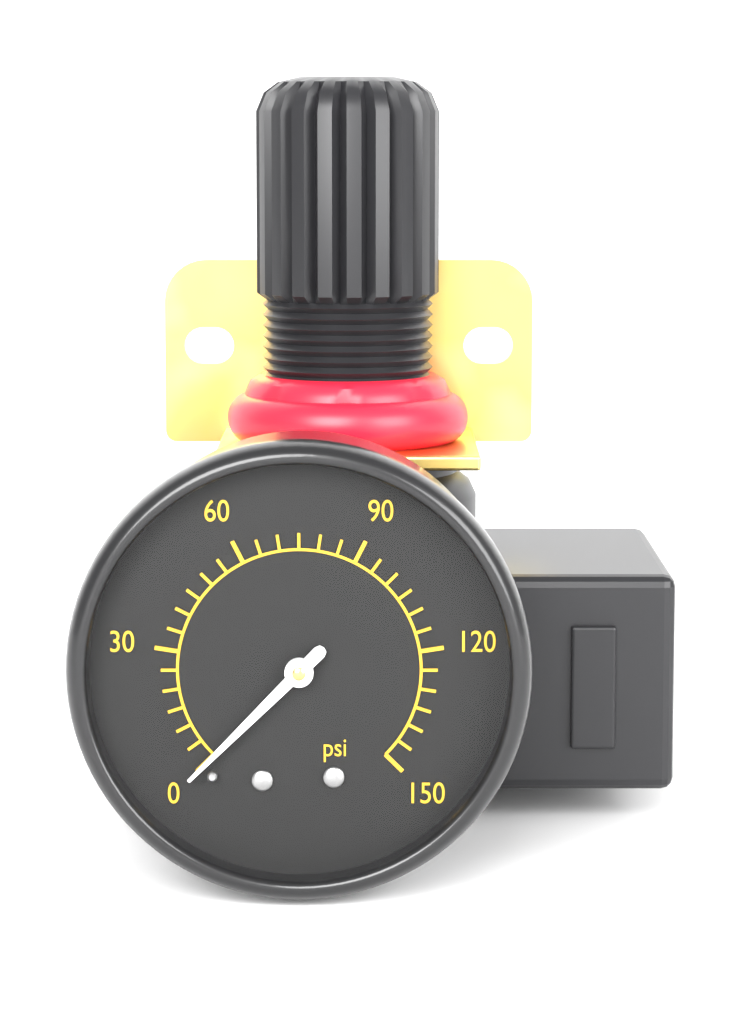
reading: 0 psi
